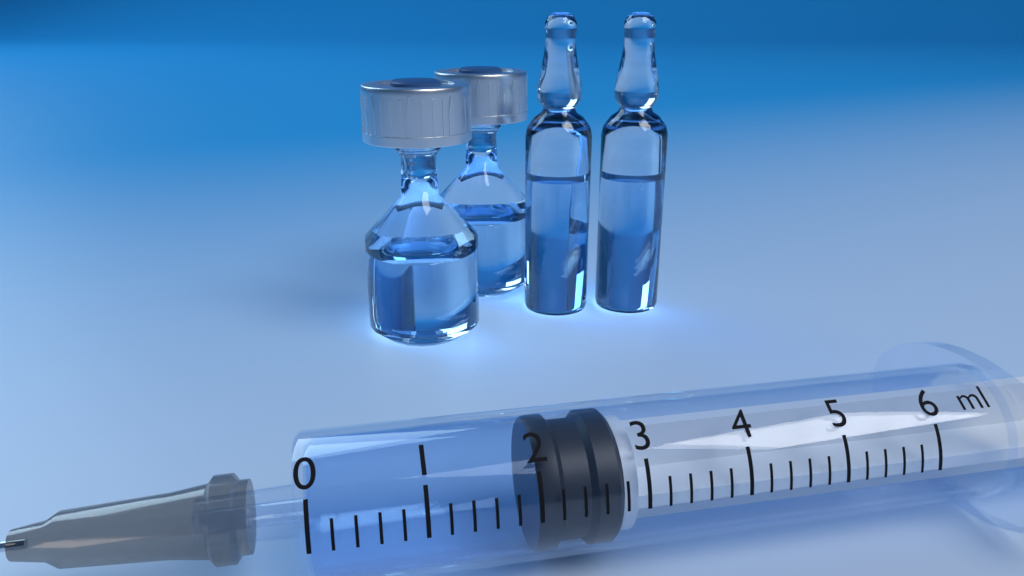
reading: 2.0 ml
